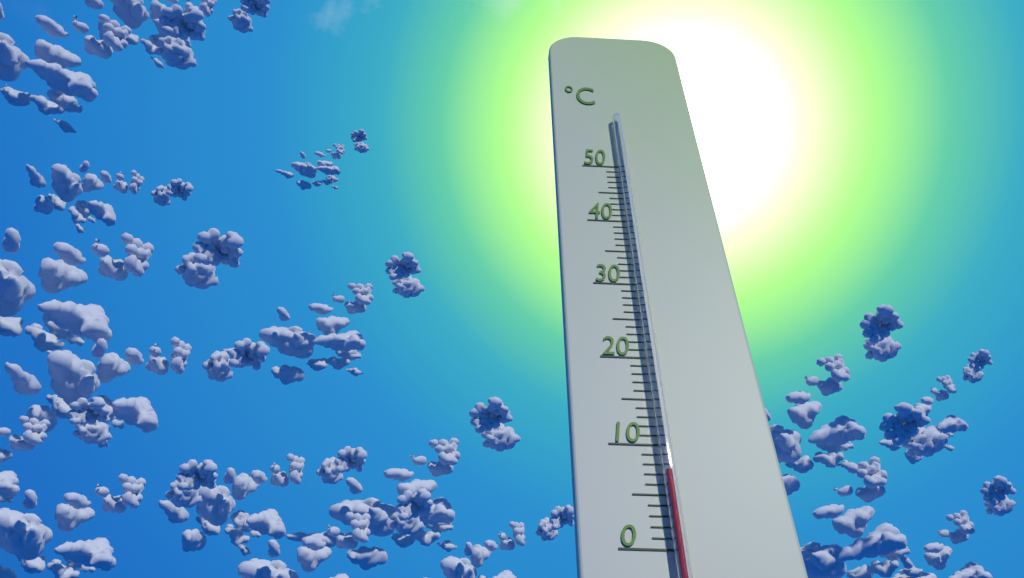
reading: 7 °C
